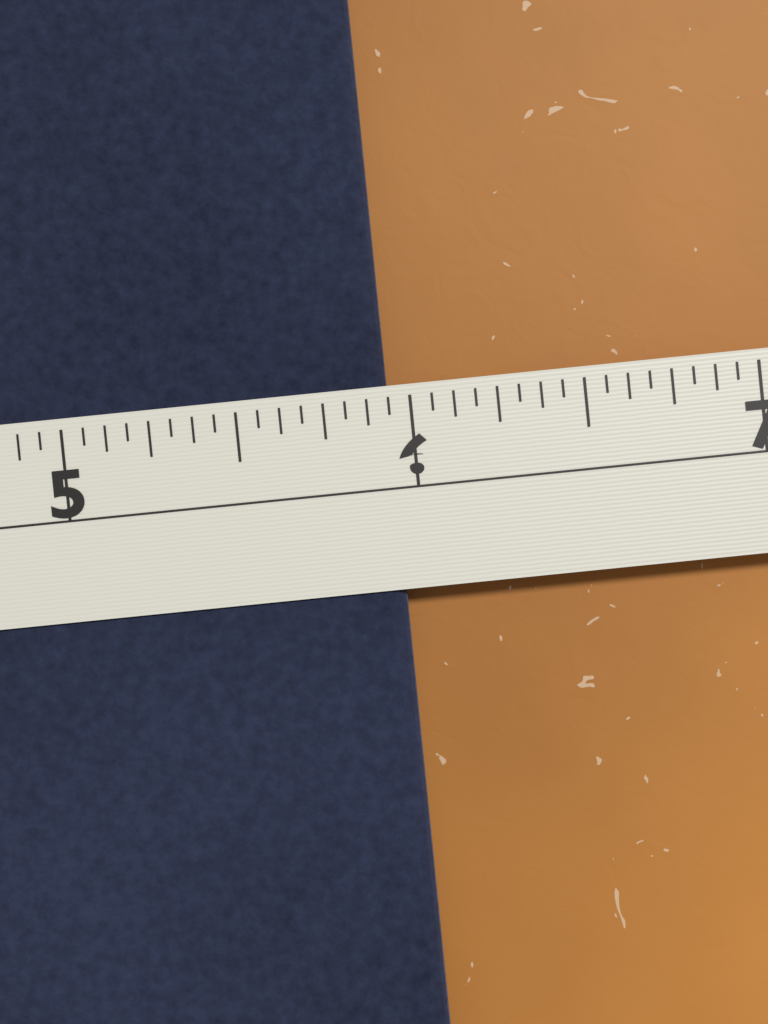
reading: 5.9375 in
